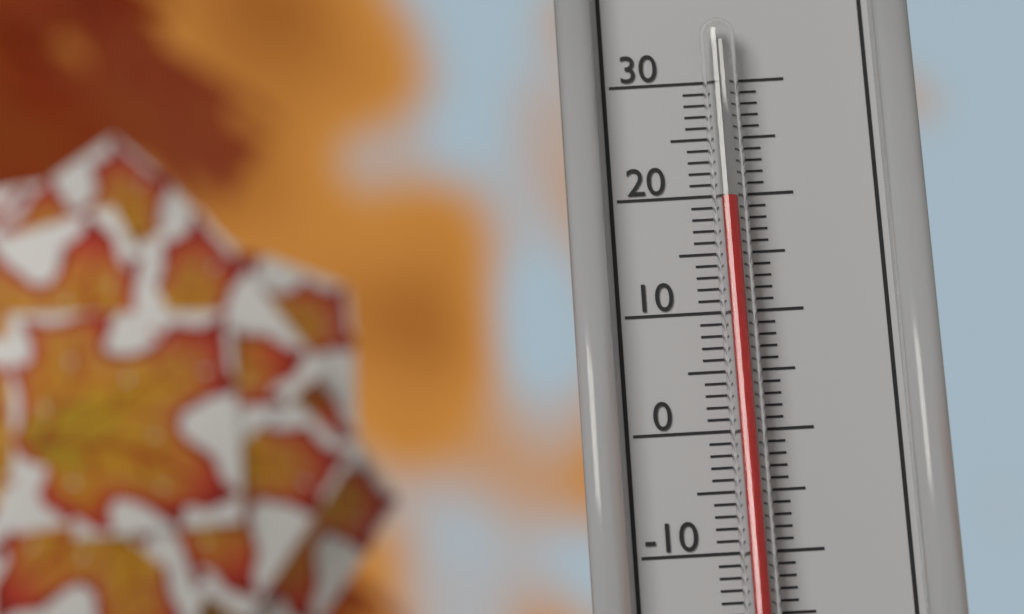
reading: 19.3 °C
